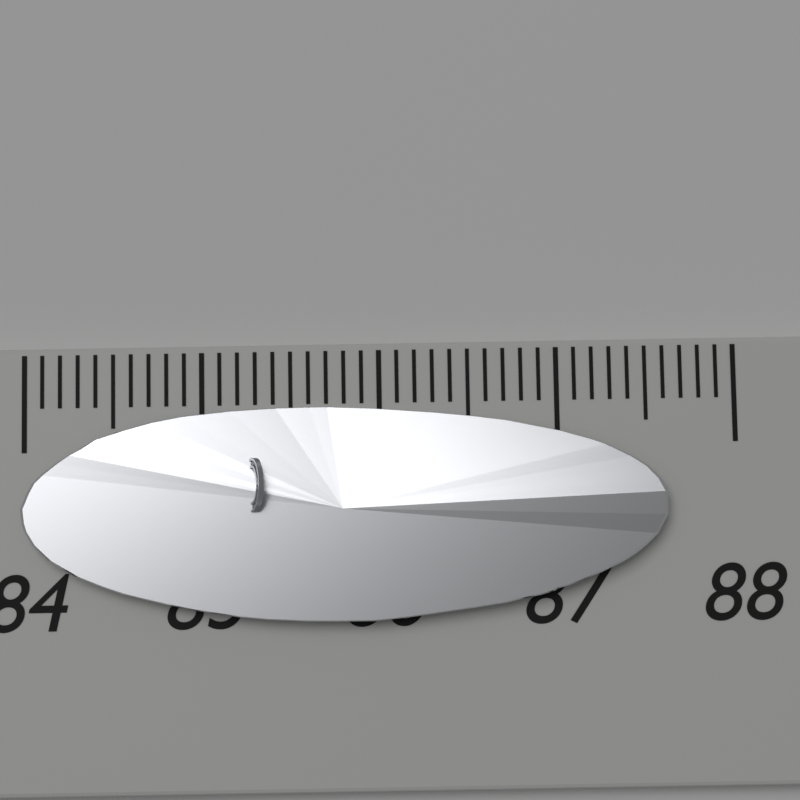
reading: 87.6 (no unit)
